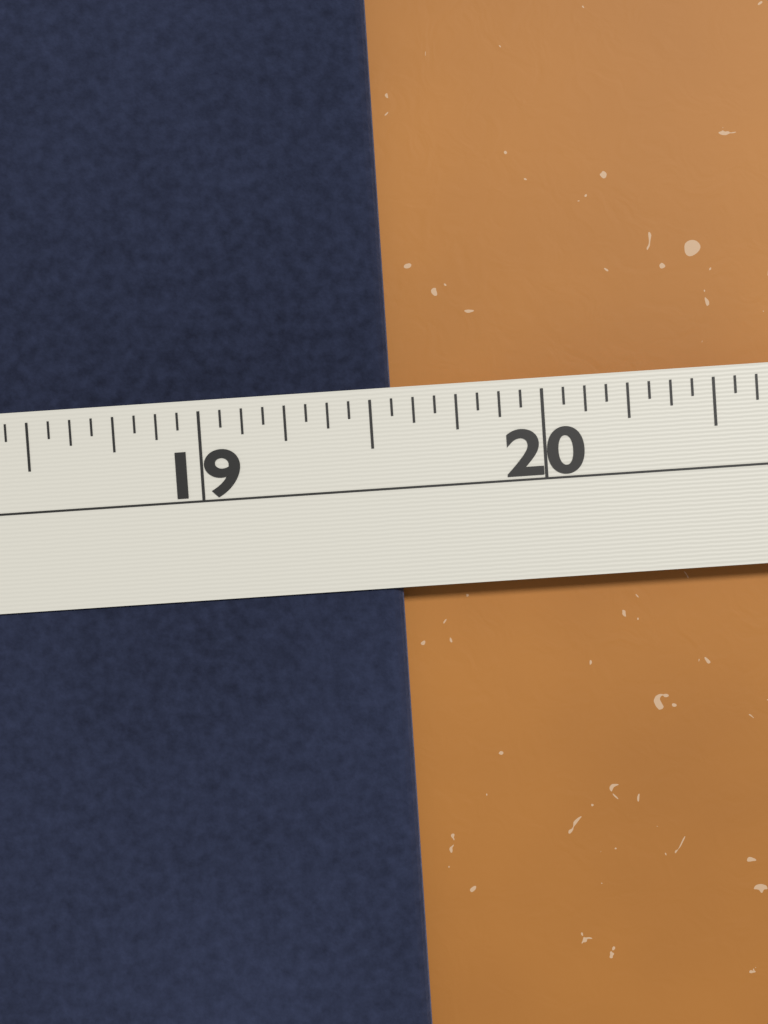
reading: 19.5625 in
